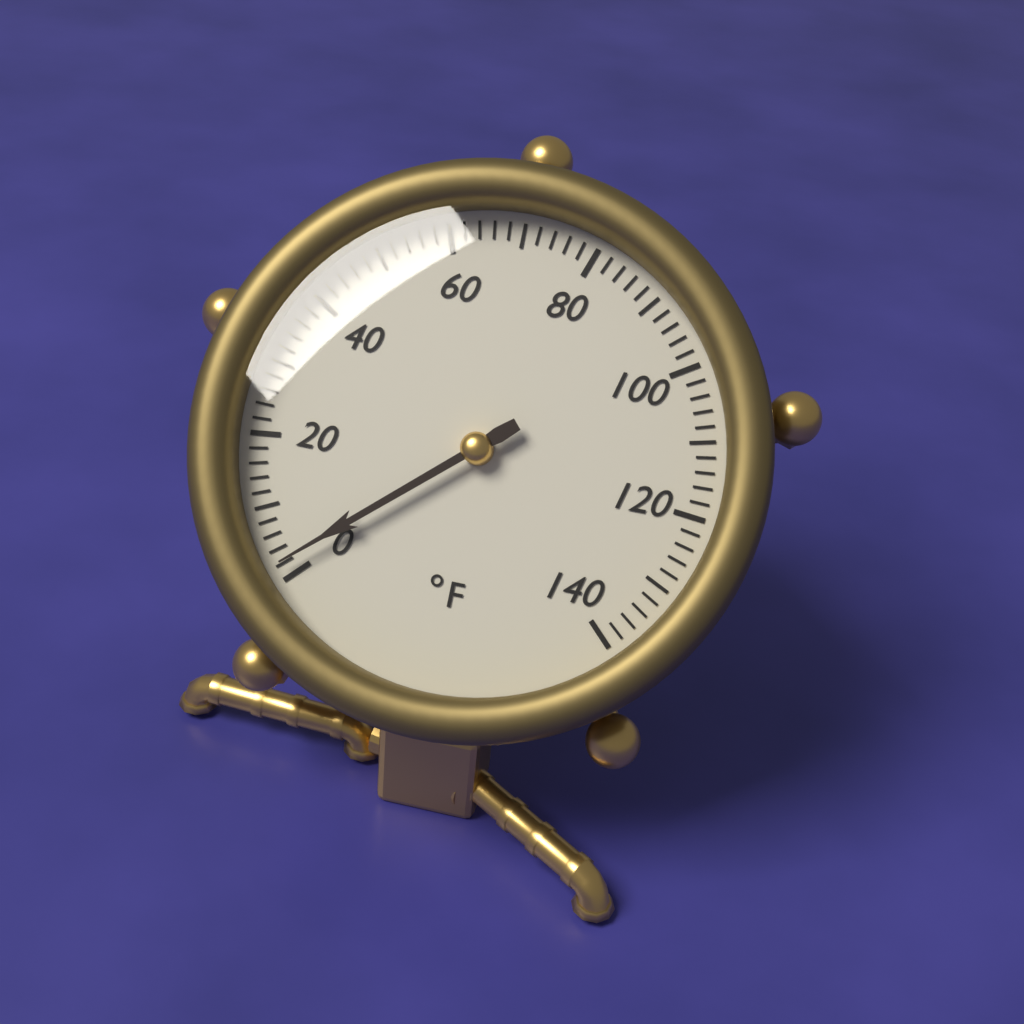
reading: 2 °F
